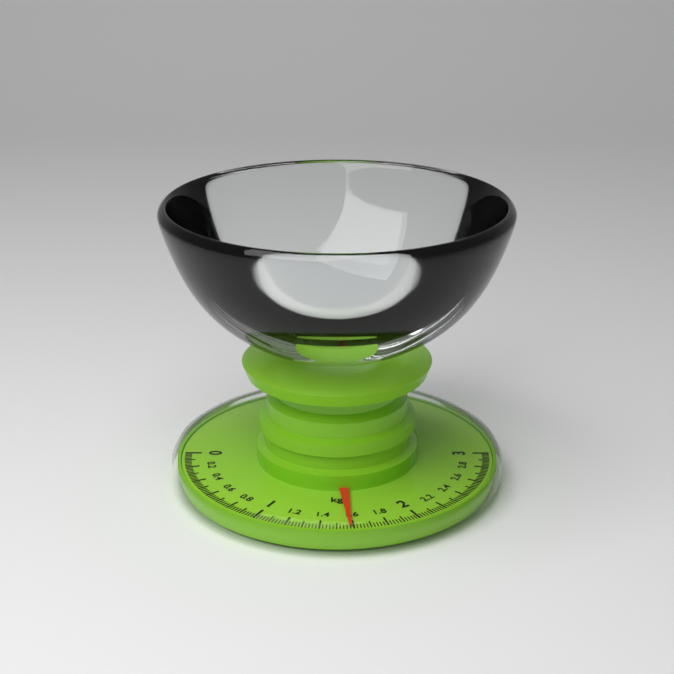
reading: 1.58 kg
